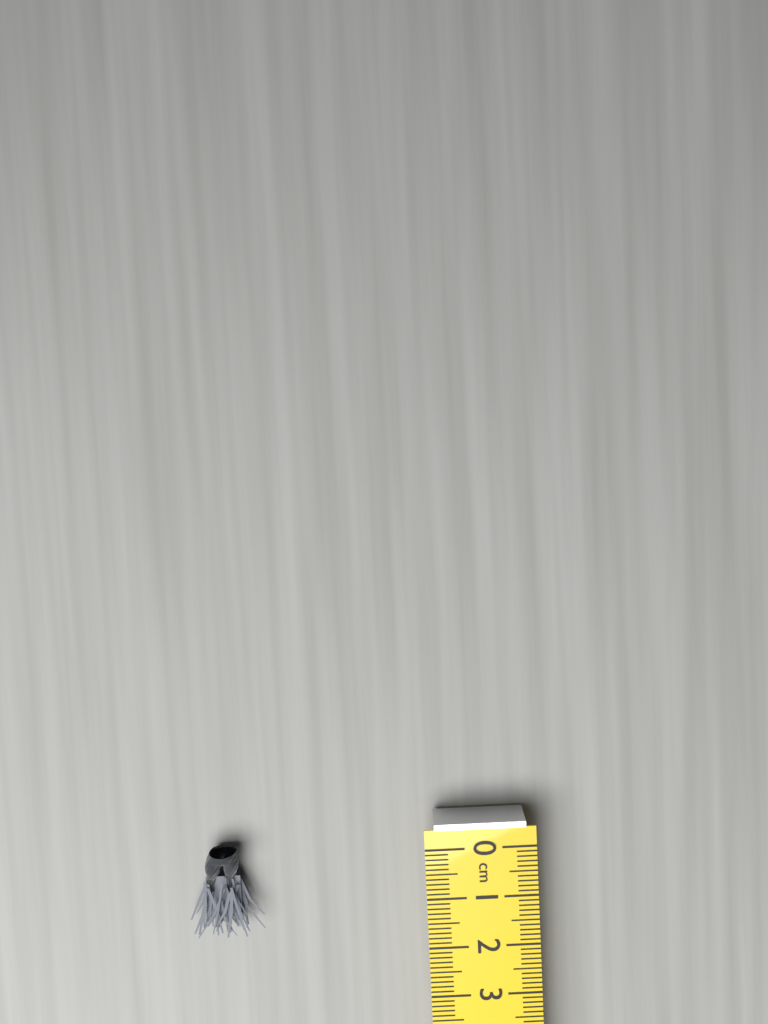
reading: 1.7 cm
